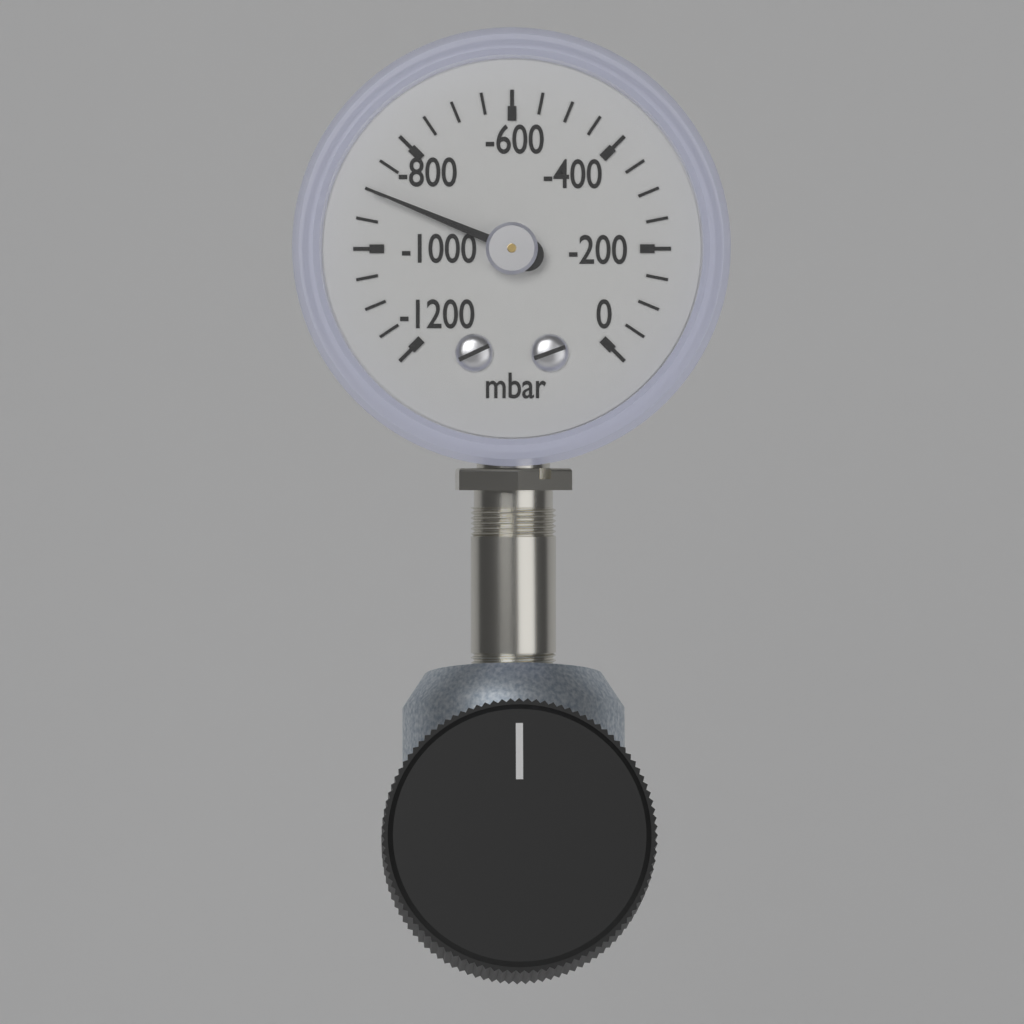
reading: -900 mbar
